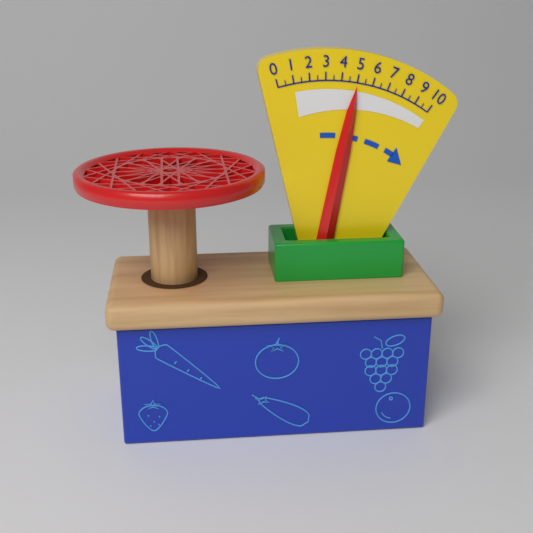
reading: 5.0 (no unit)
